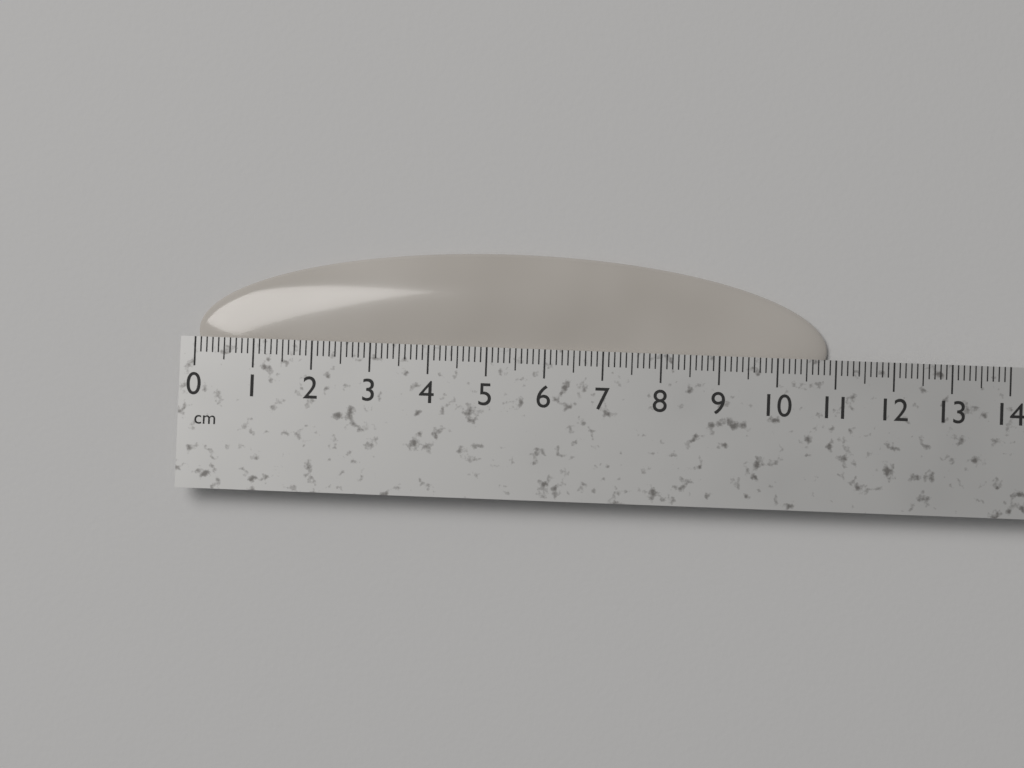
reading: 10.9 cm
